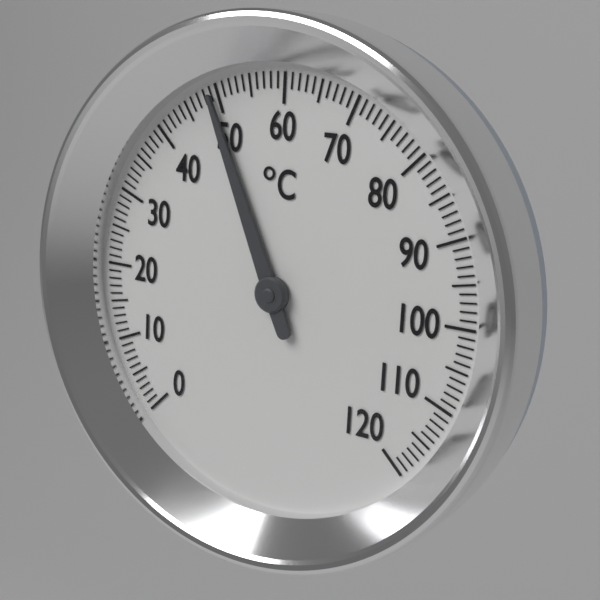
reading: 49 °C
